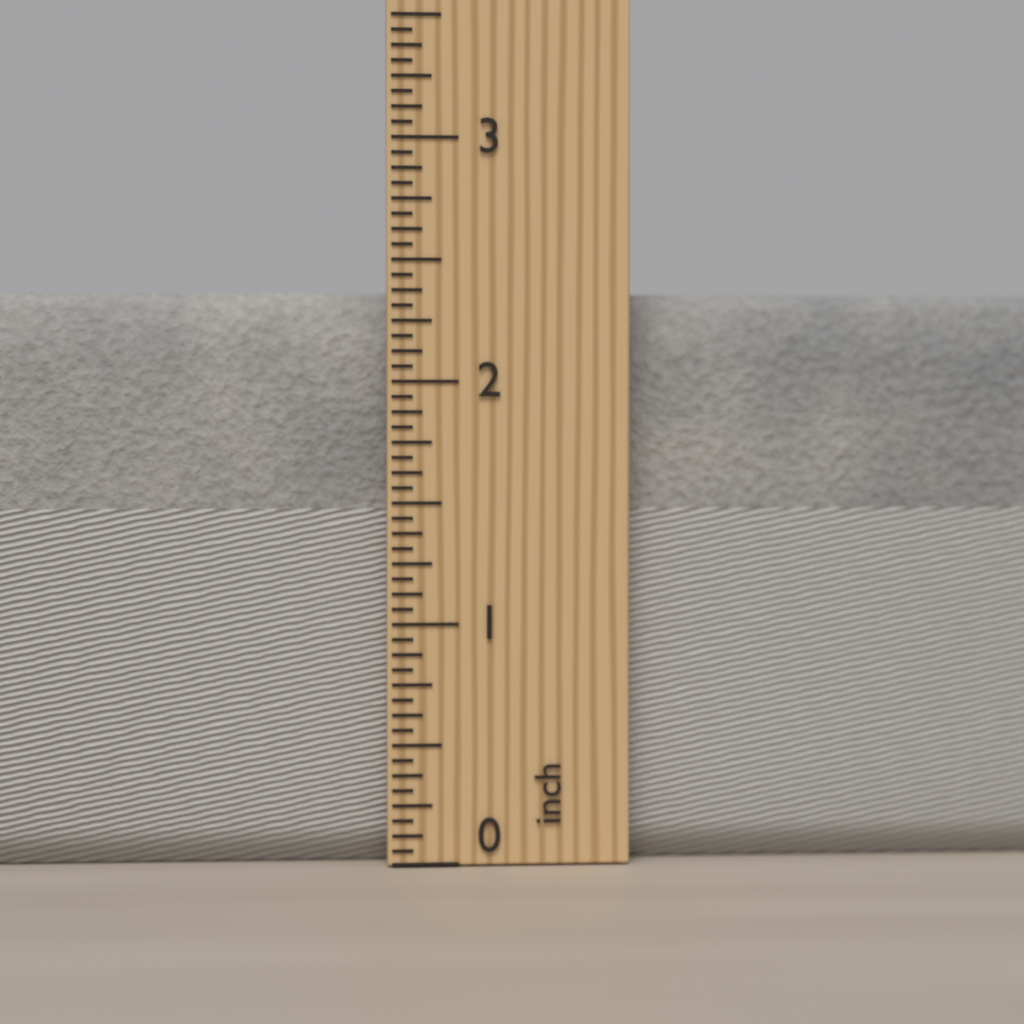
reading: 2.3750 inch
